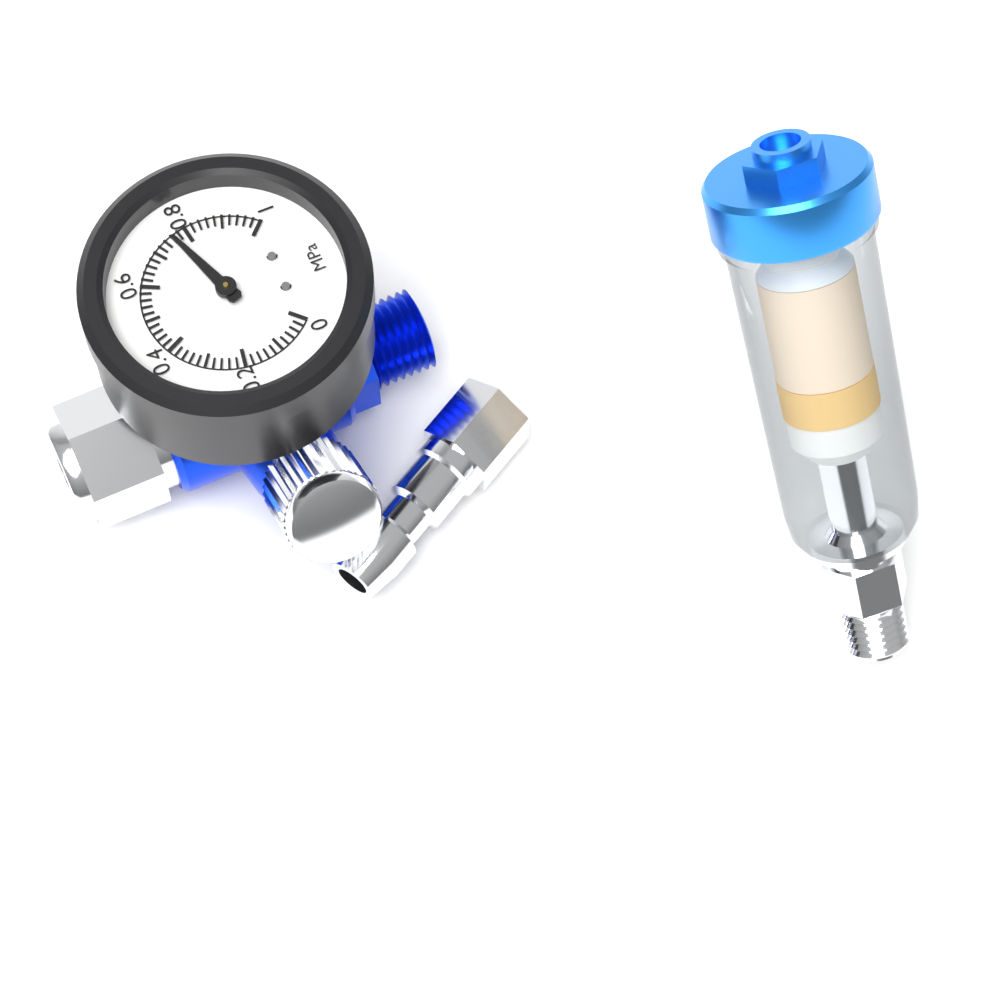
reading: 0.76 MPa
